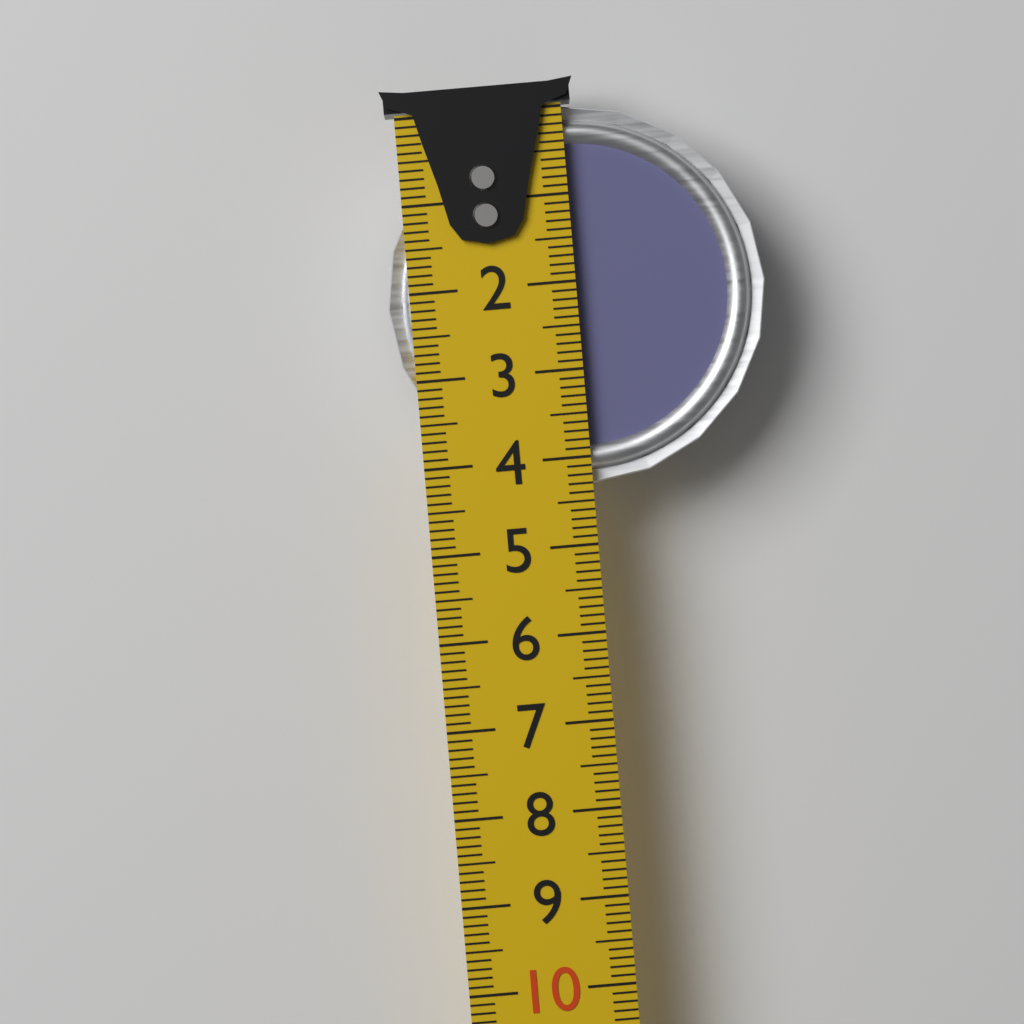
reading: 4.3 cm
